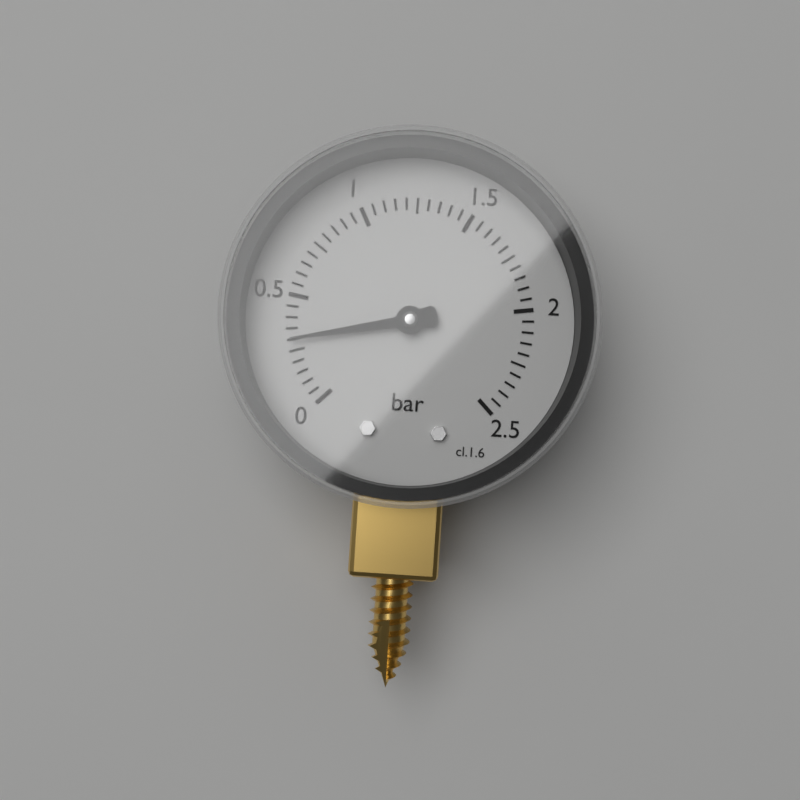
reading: 0.30 bar
